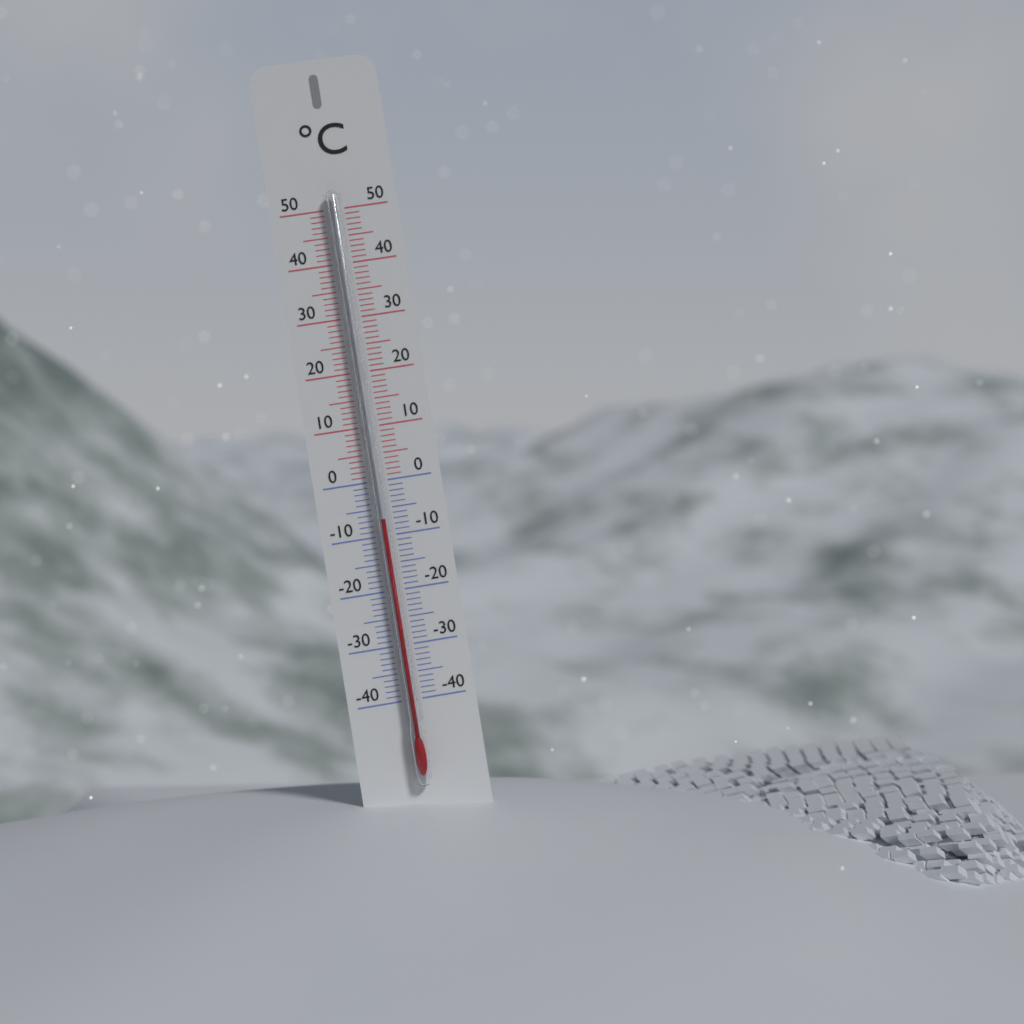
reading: -7 °C
